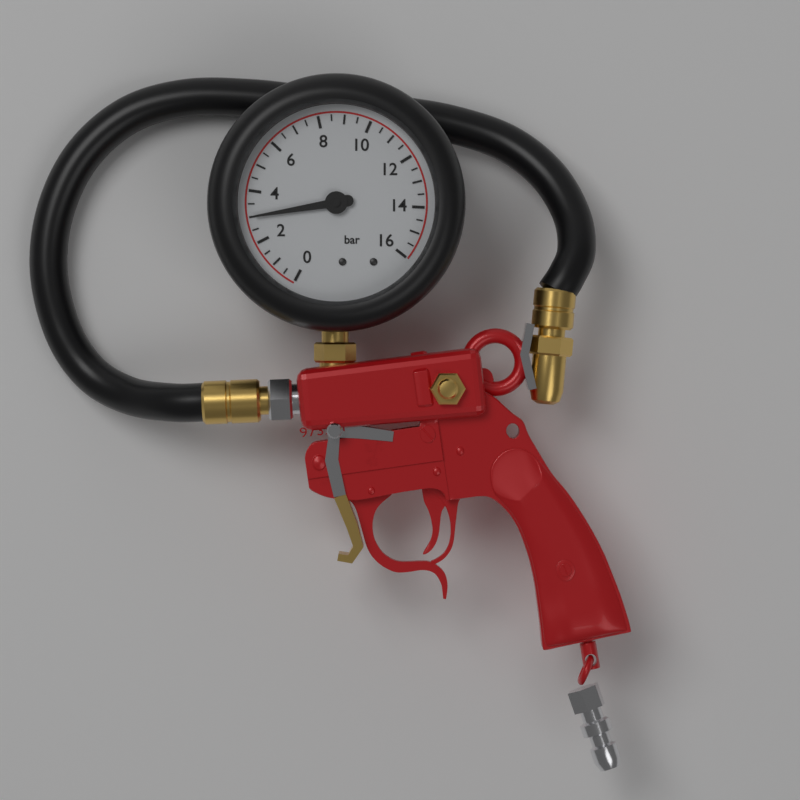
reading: 3.0 bar
